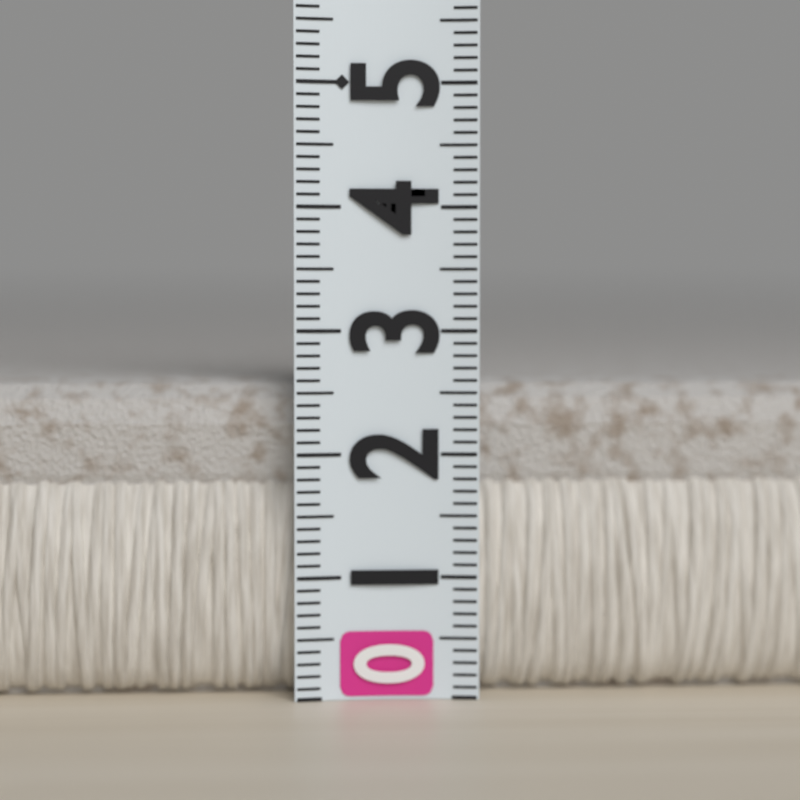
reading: 2.6 (no unit)
